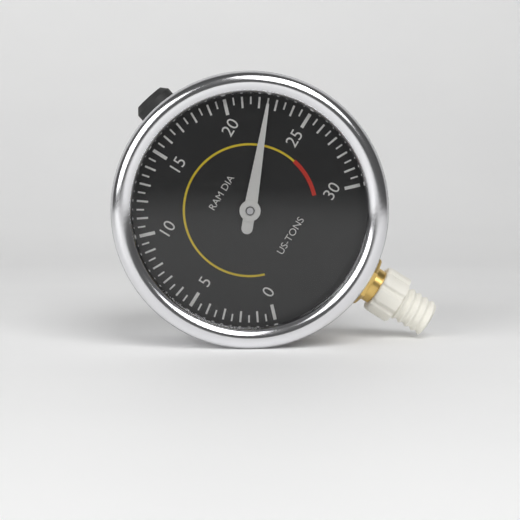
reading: 22.5 US-TONS
